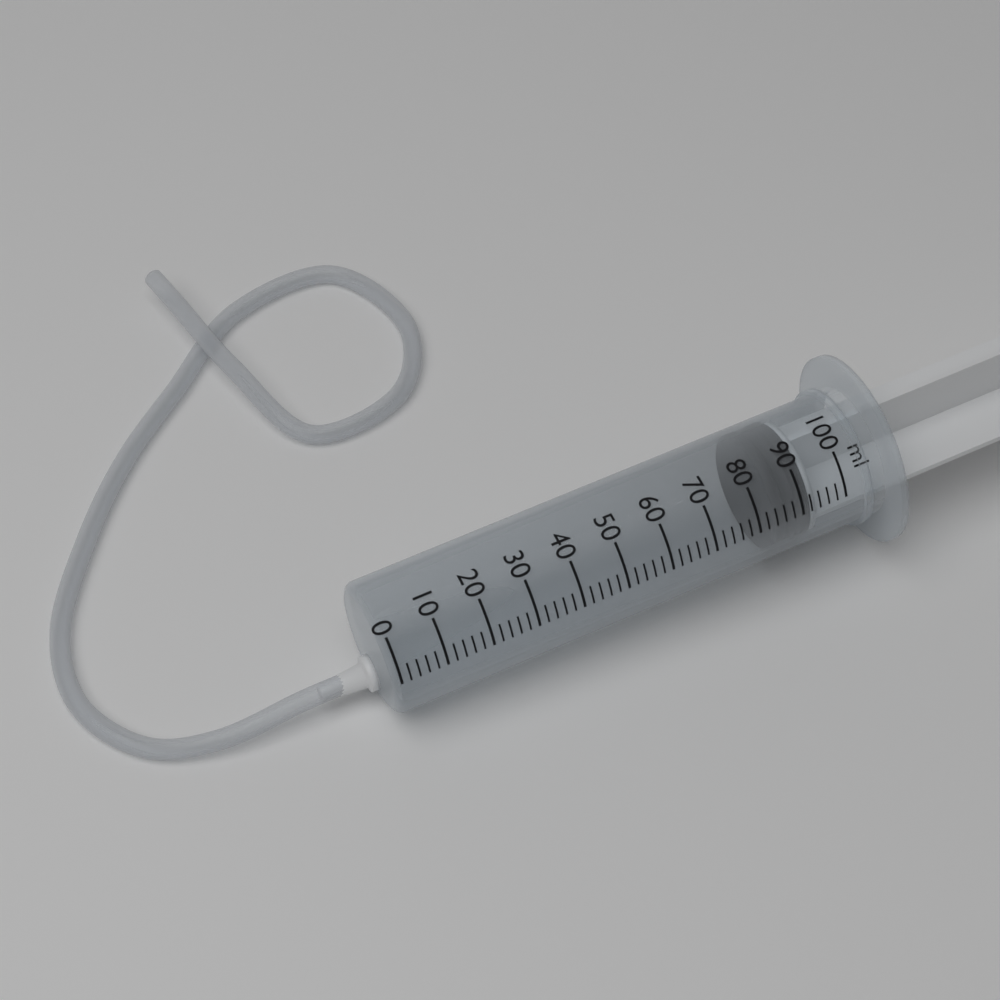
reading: 84 ml
